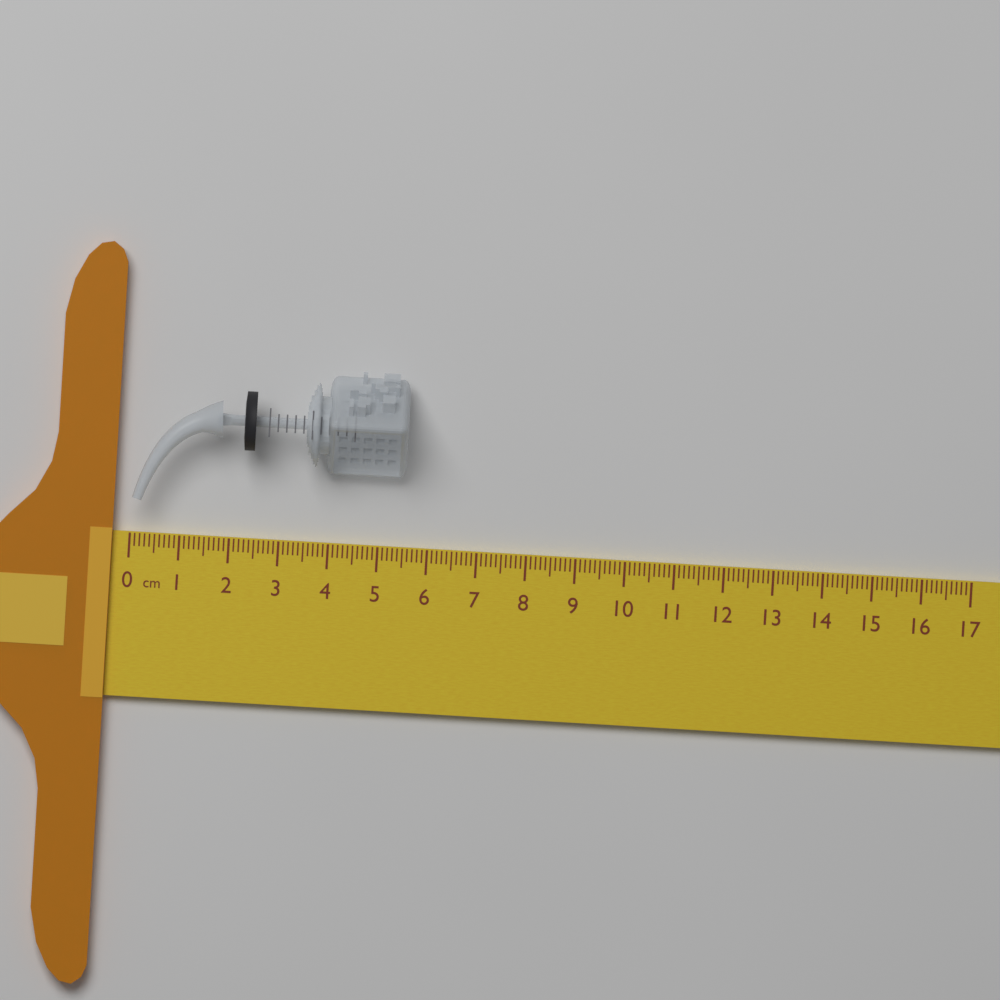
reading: 5.5 cm
